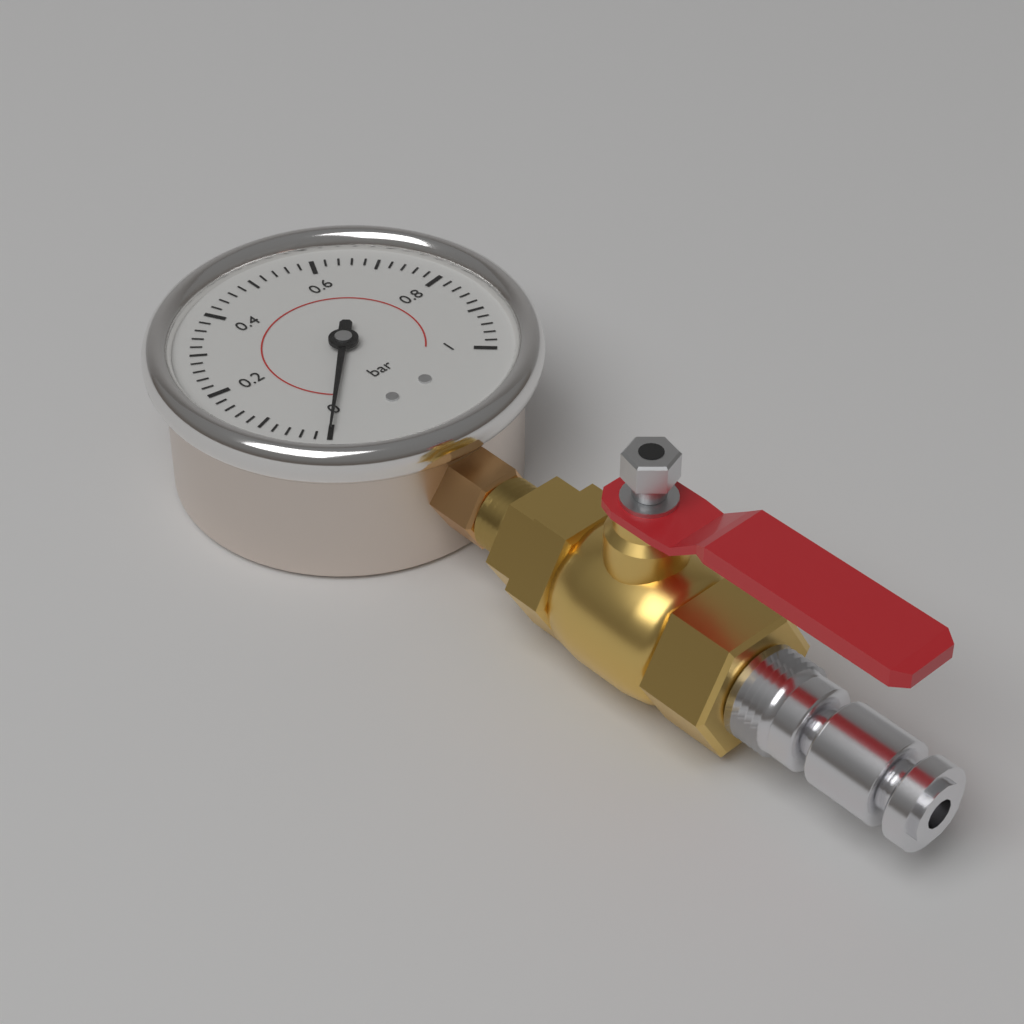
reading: 0.00 bar
